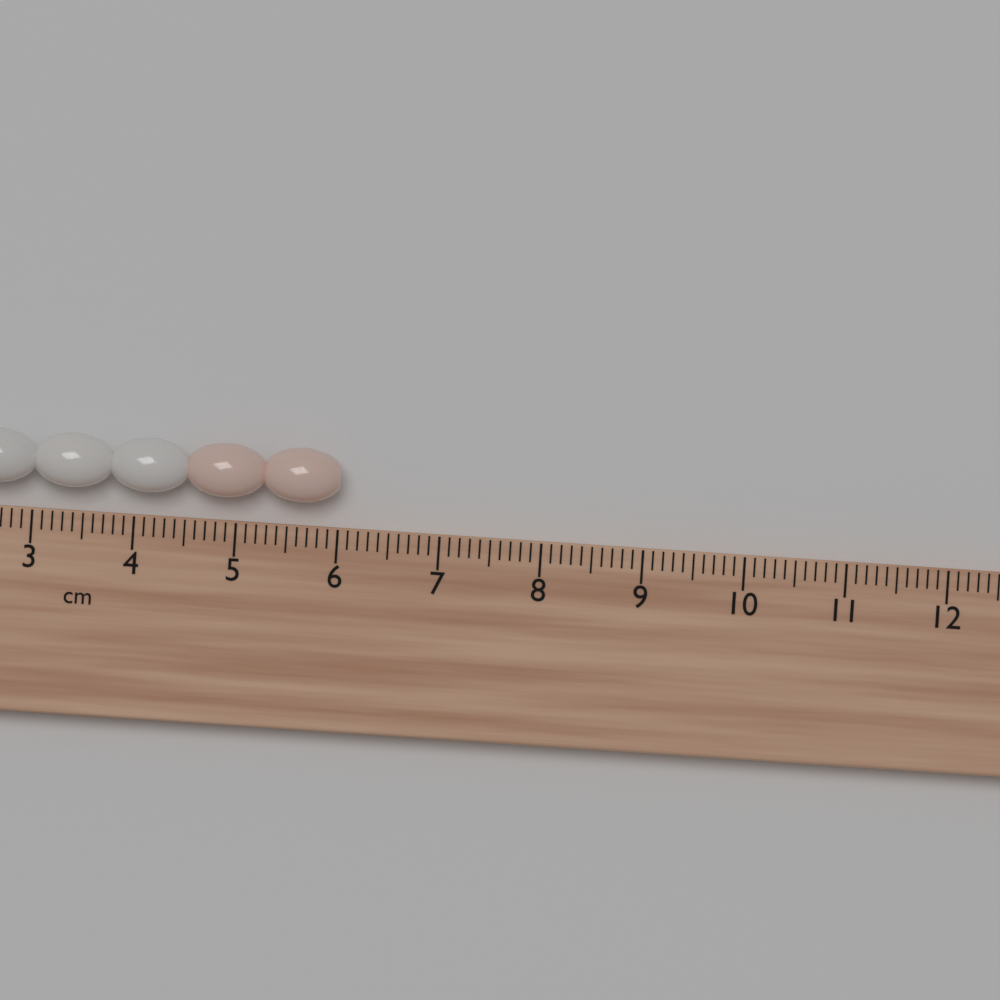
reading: 6.0 cm
